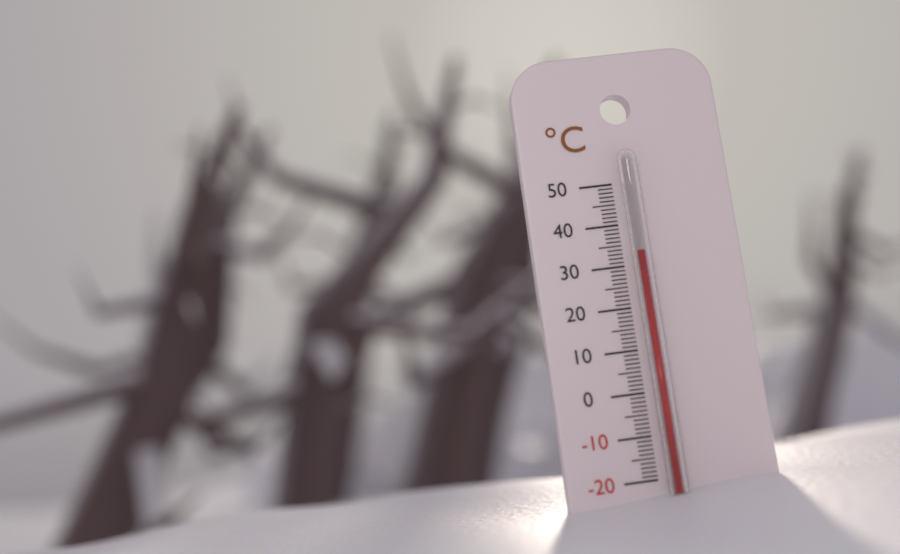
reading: 33 °C
